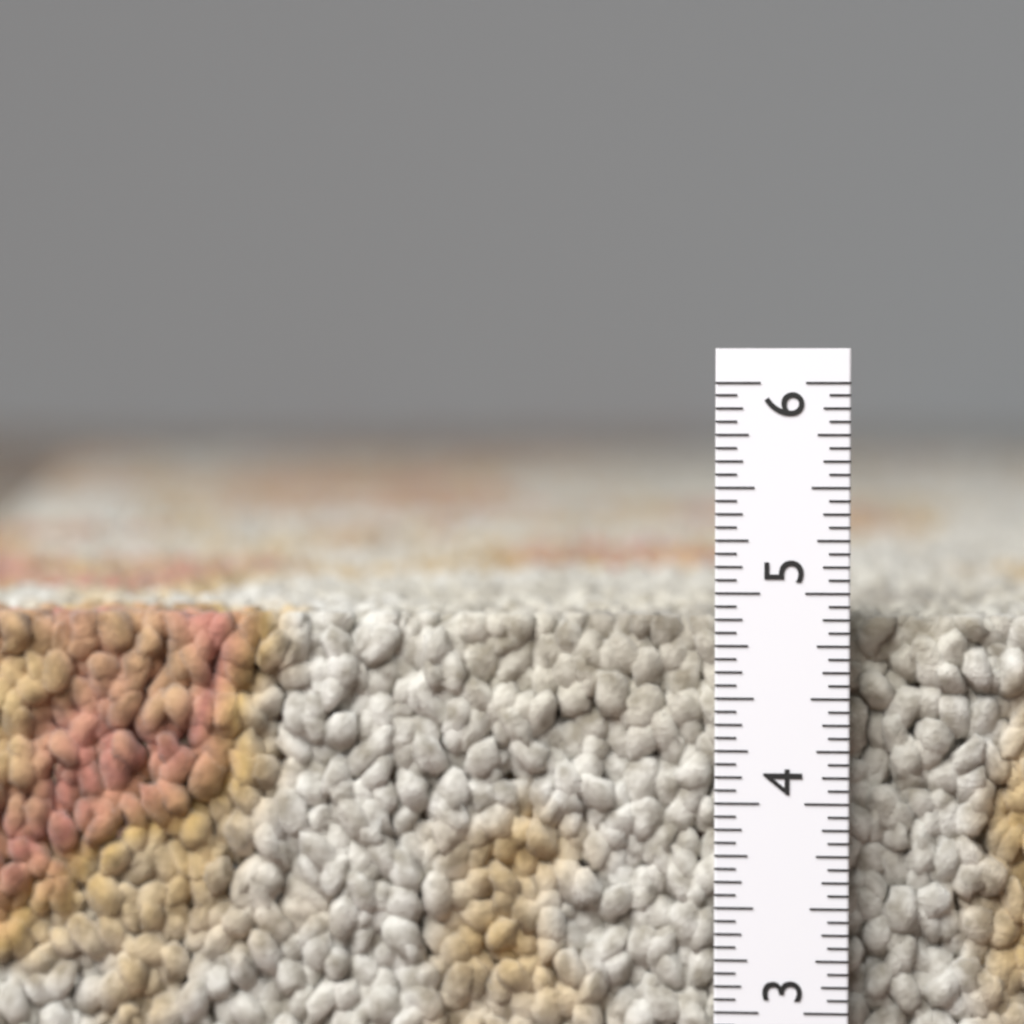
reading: 4.8750 in
